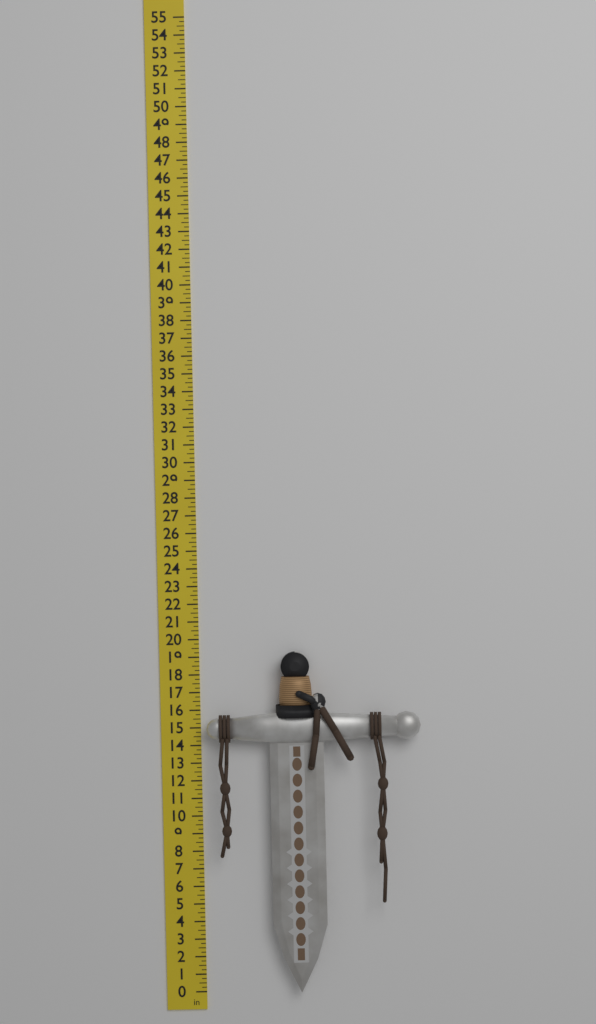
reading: 19.25 in
